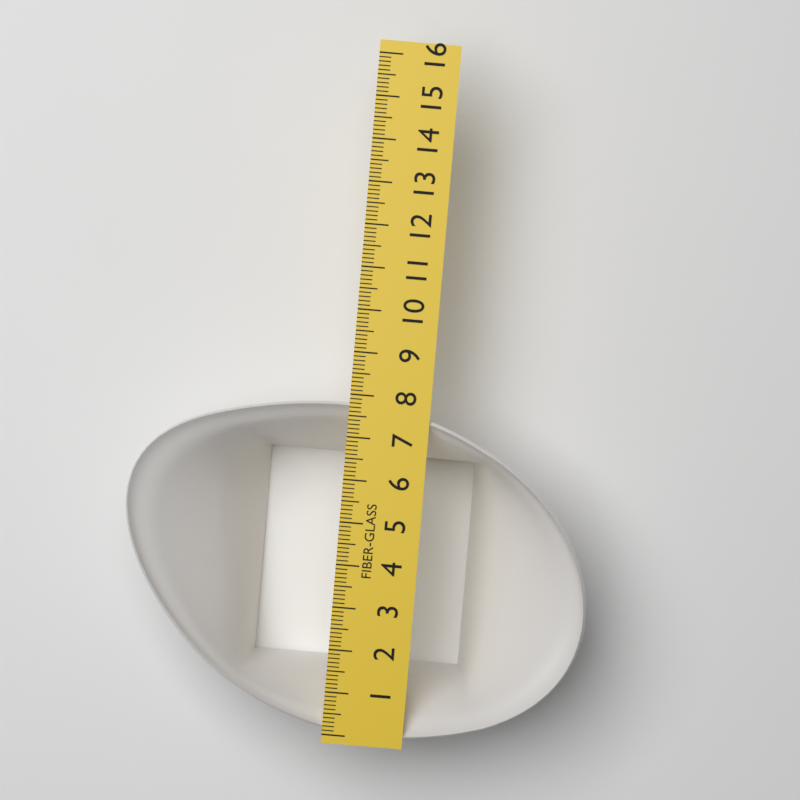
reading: 7.8 (no unit)
